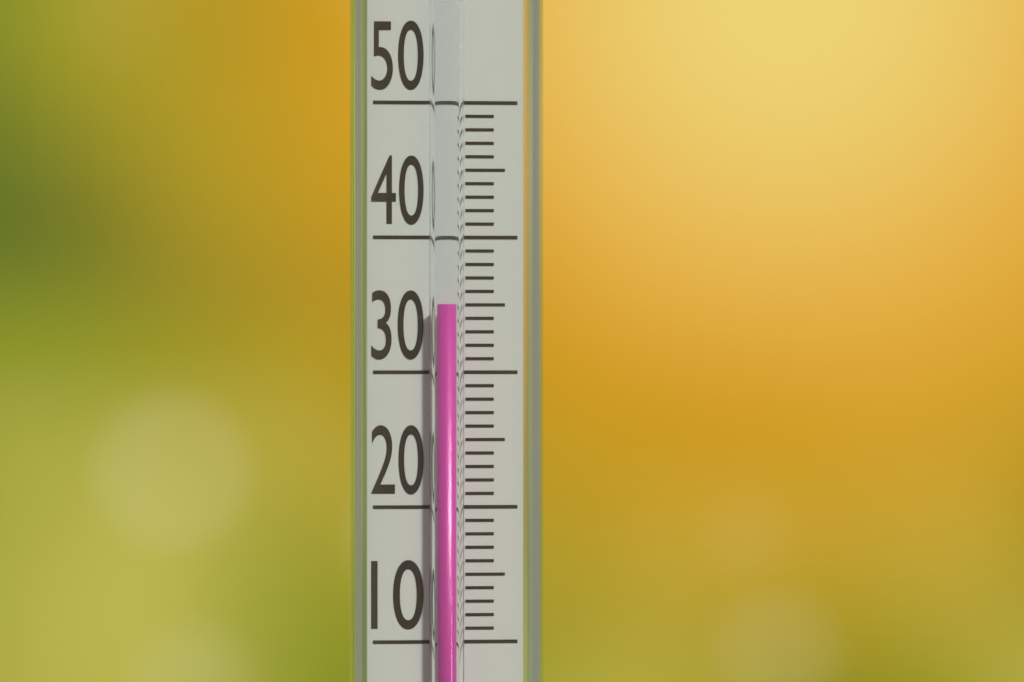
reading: 35 (no unit)
